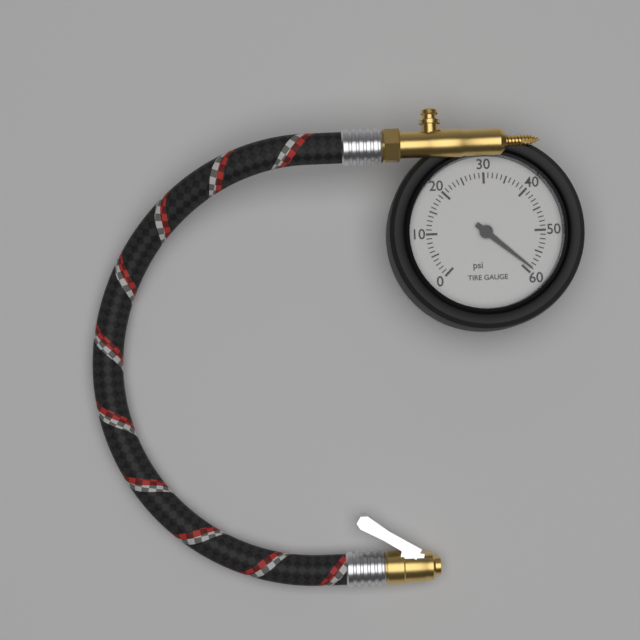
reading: 59 psi
